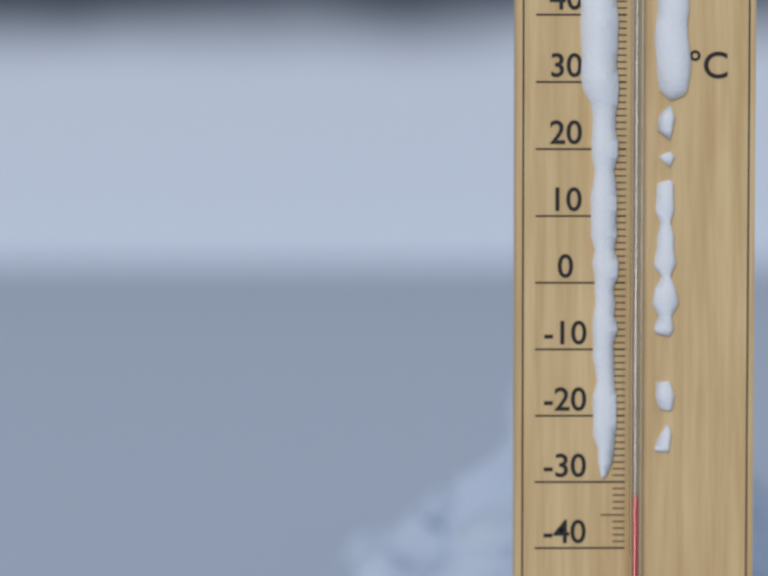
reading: -32 °C
